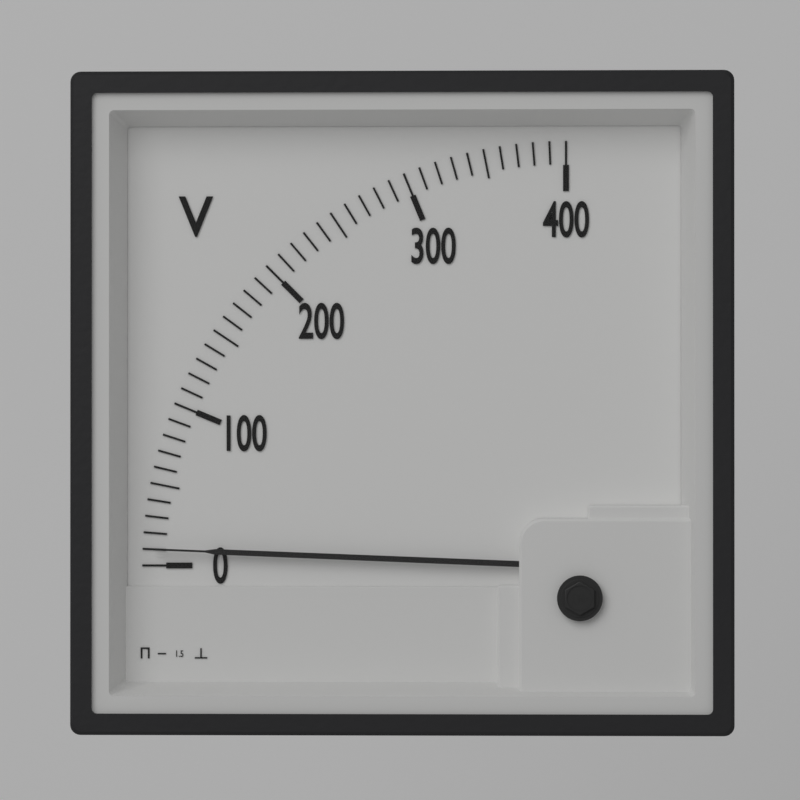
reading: 10 V
